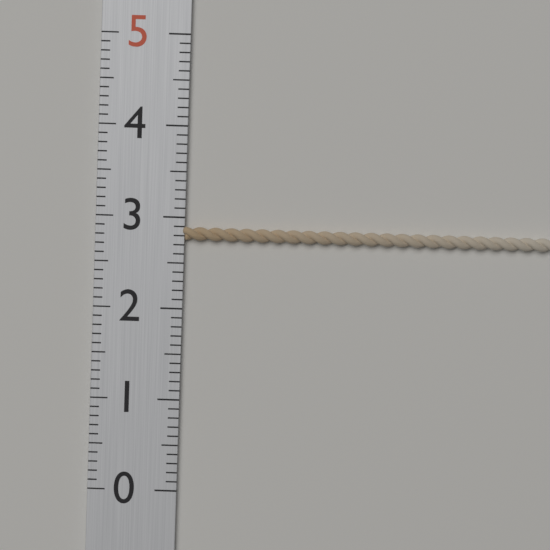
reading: 2.9 (no unit)
